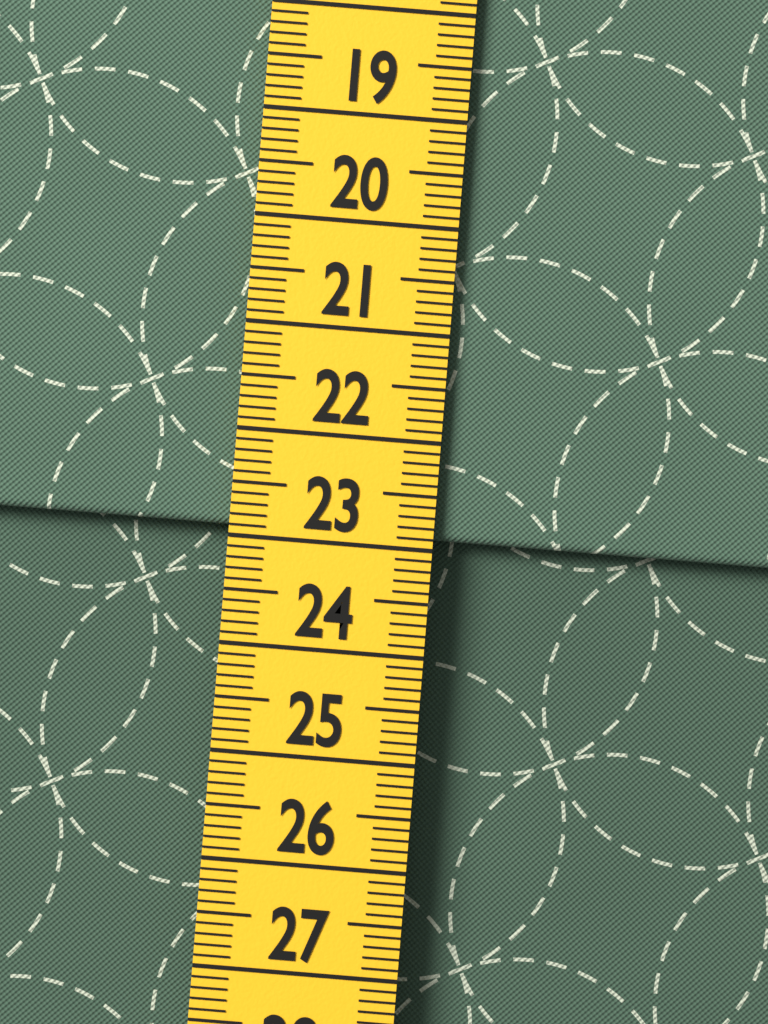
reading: 22.9 cm
